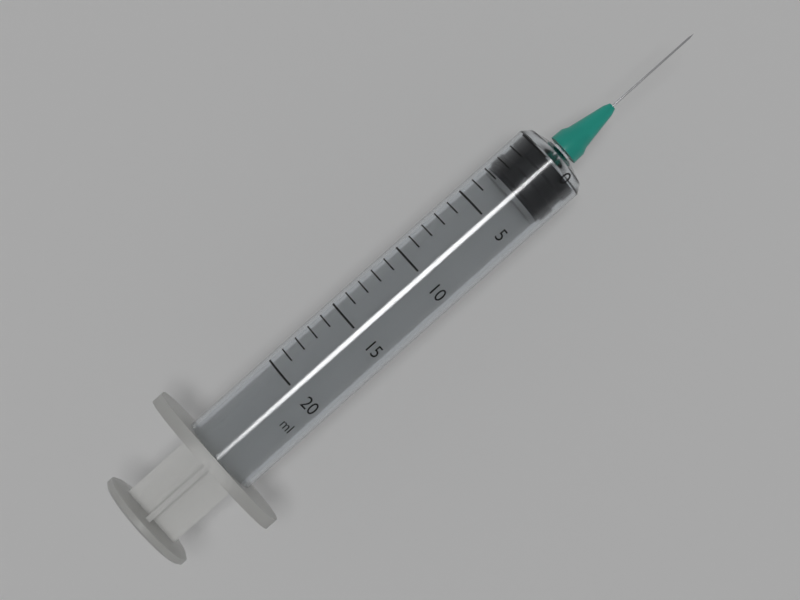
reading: 0 ml
